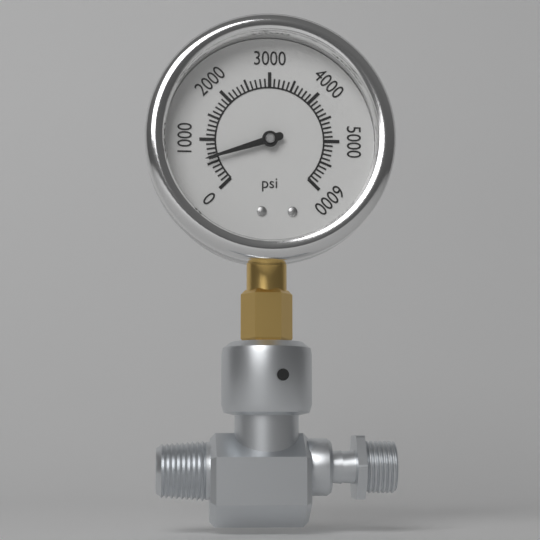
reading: 600 psi
